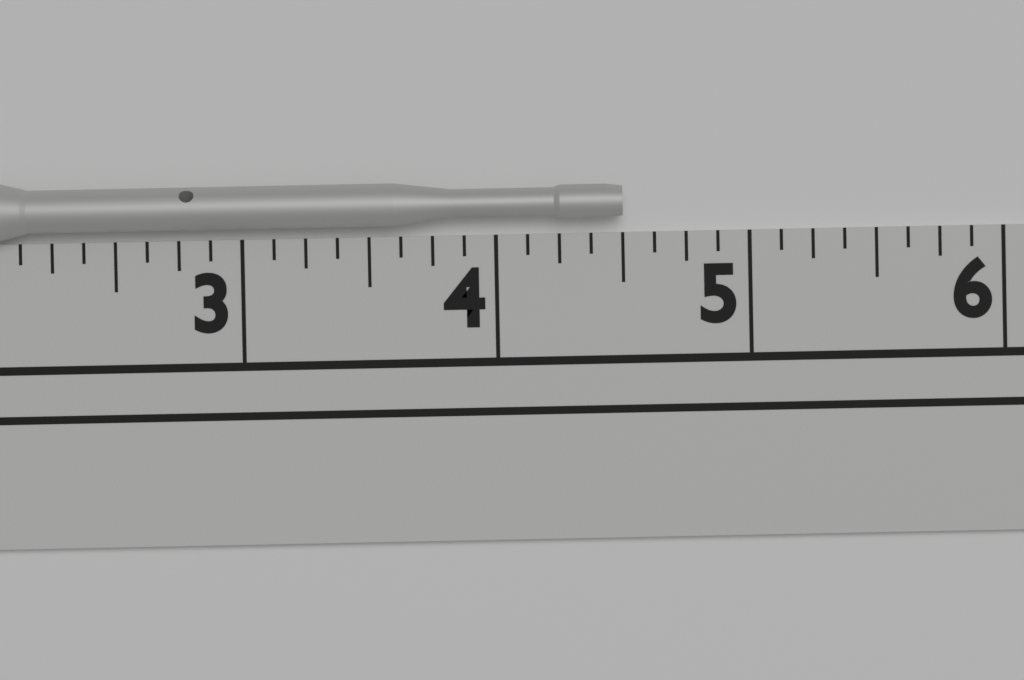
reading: 4.500 in
